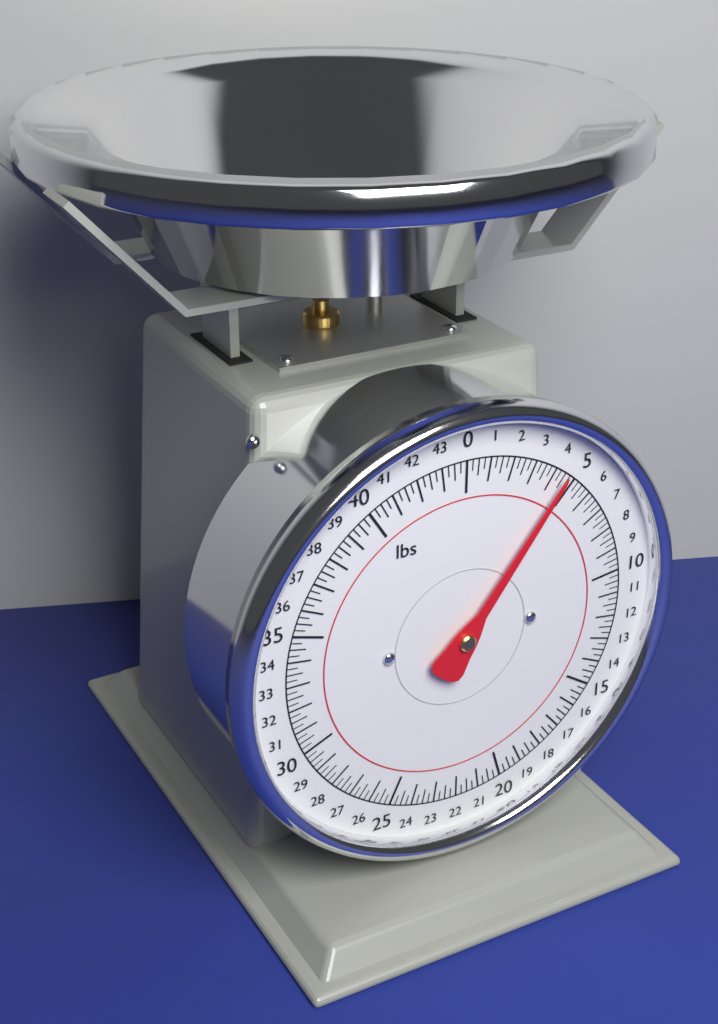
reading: 4.50 lbs
